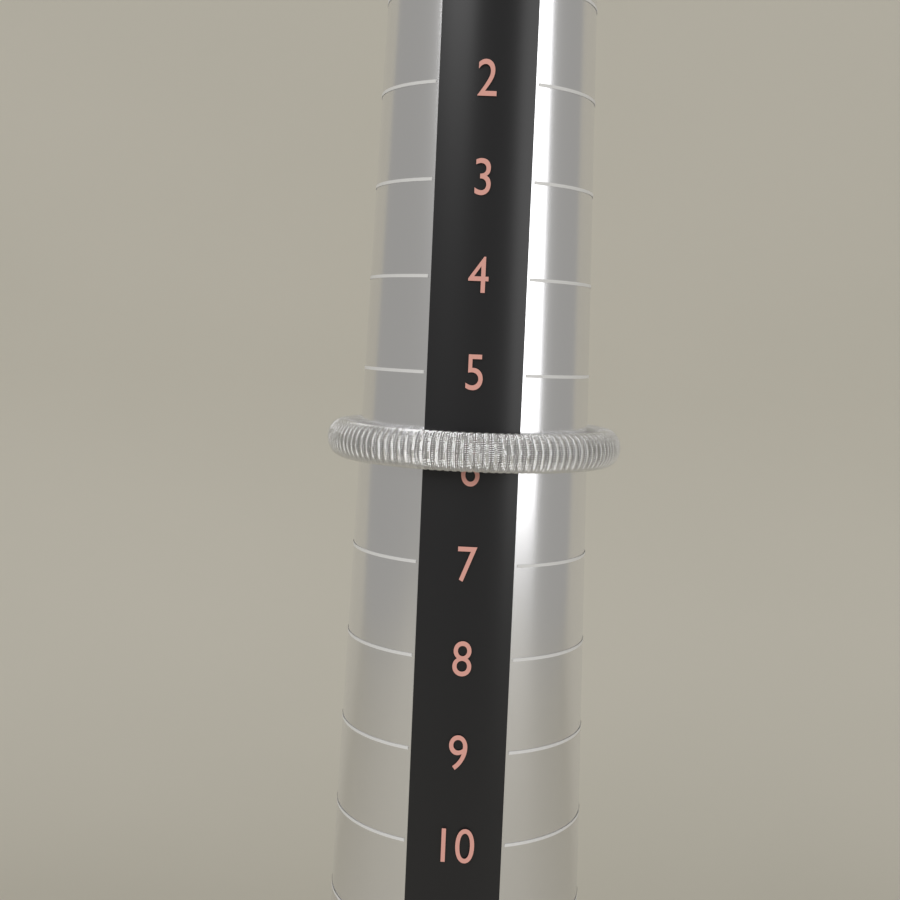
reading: 6 (no unit)
